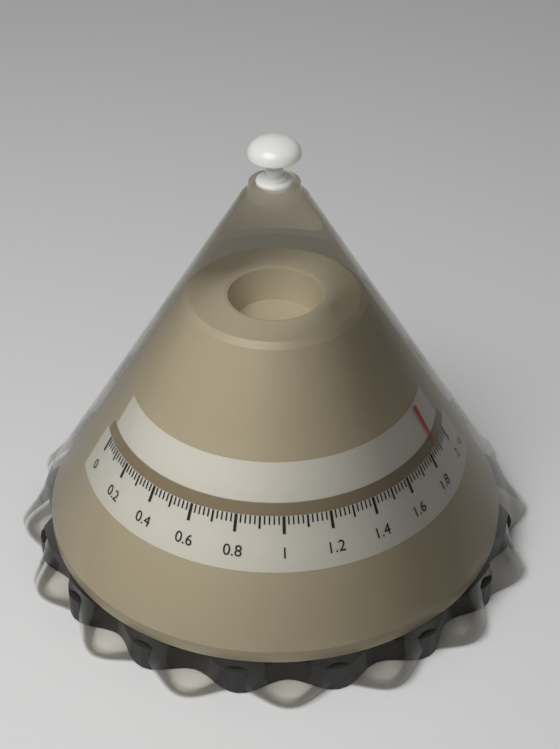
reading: 1.86 kg
